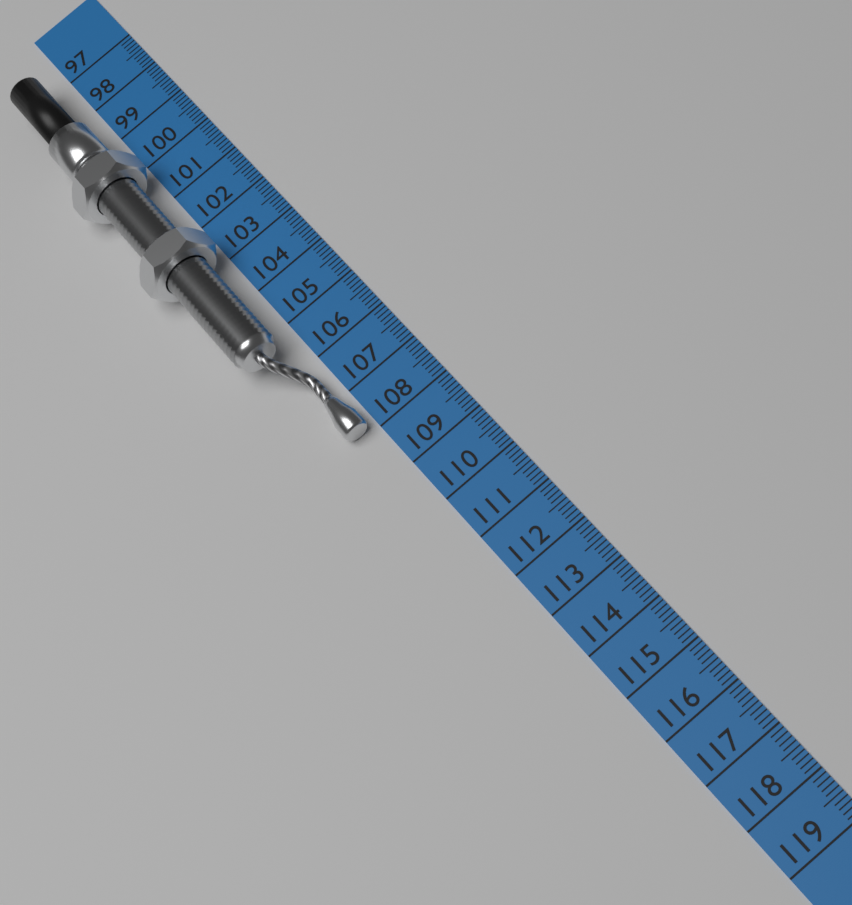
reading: 107.9 cm
